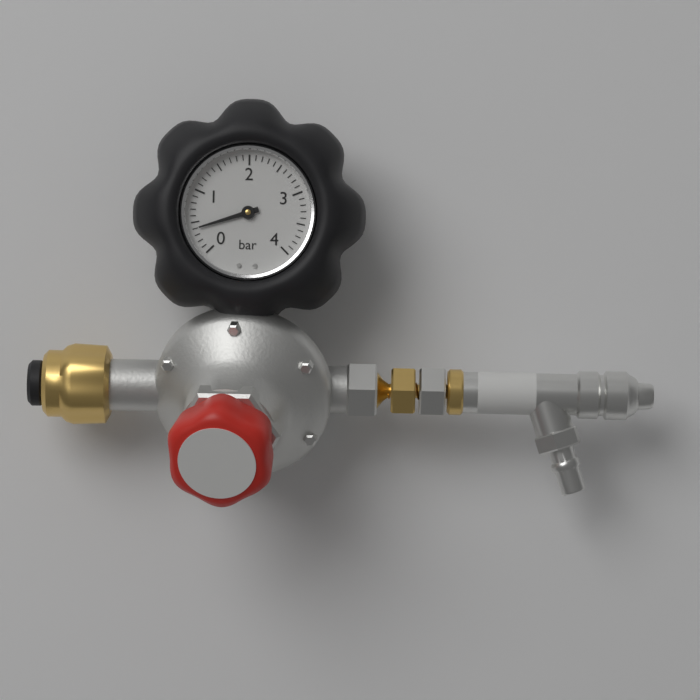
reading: 0.4 bar
